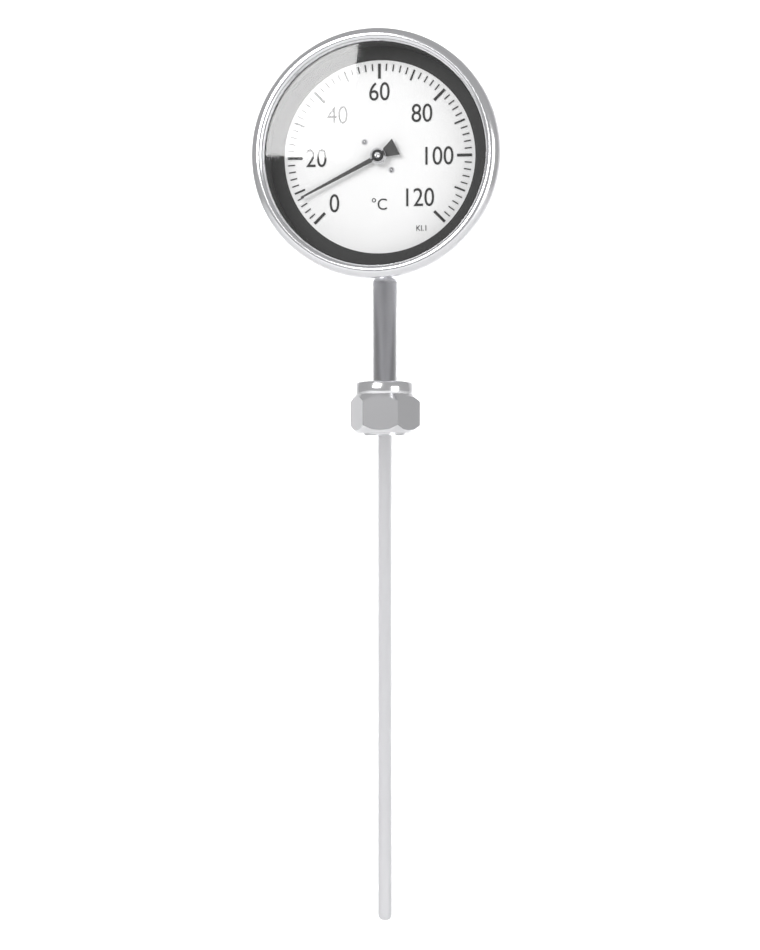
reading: 8 °C
